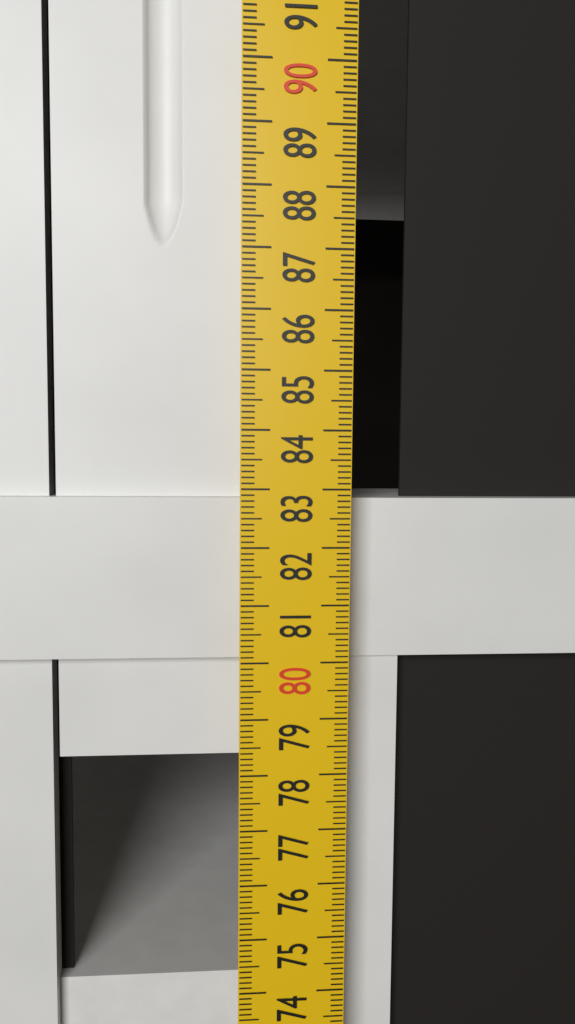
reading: 82.8 cm
